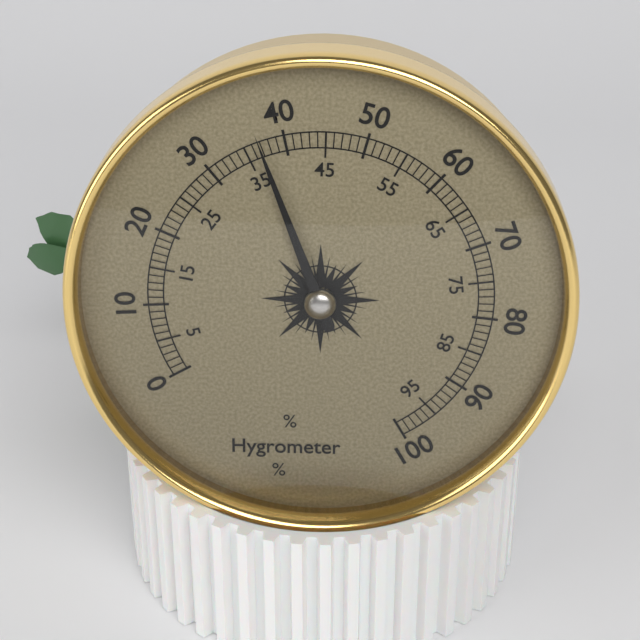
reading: 37 %
